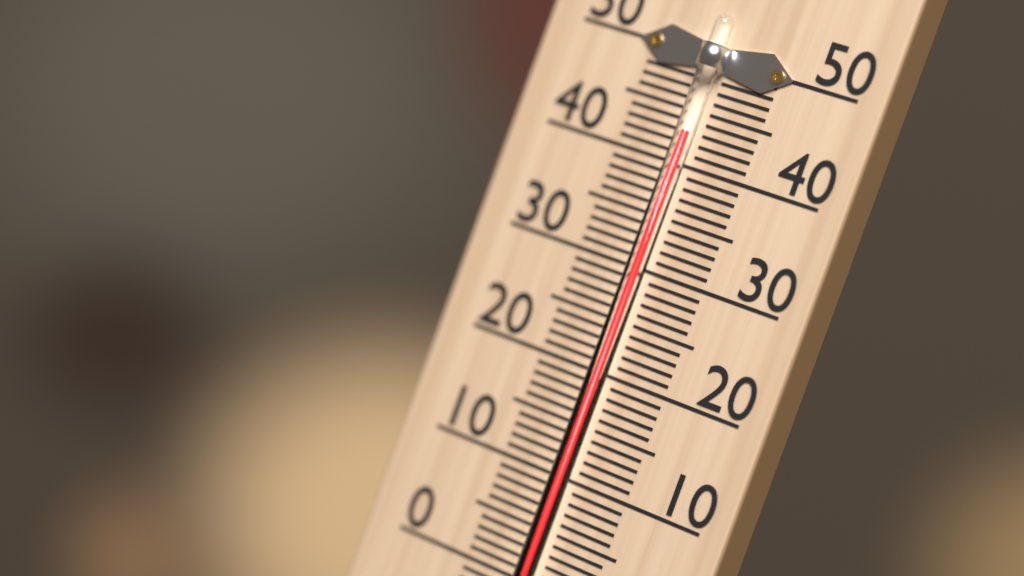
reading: 43 °C
